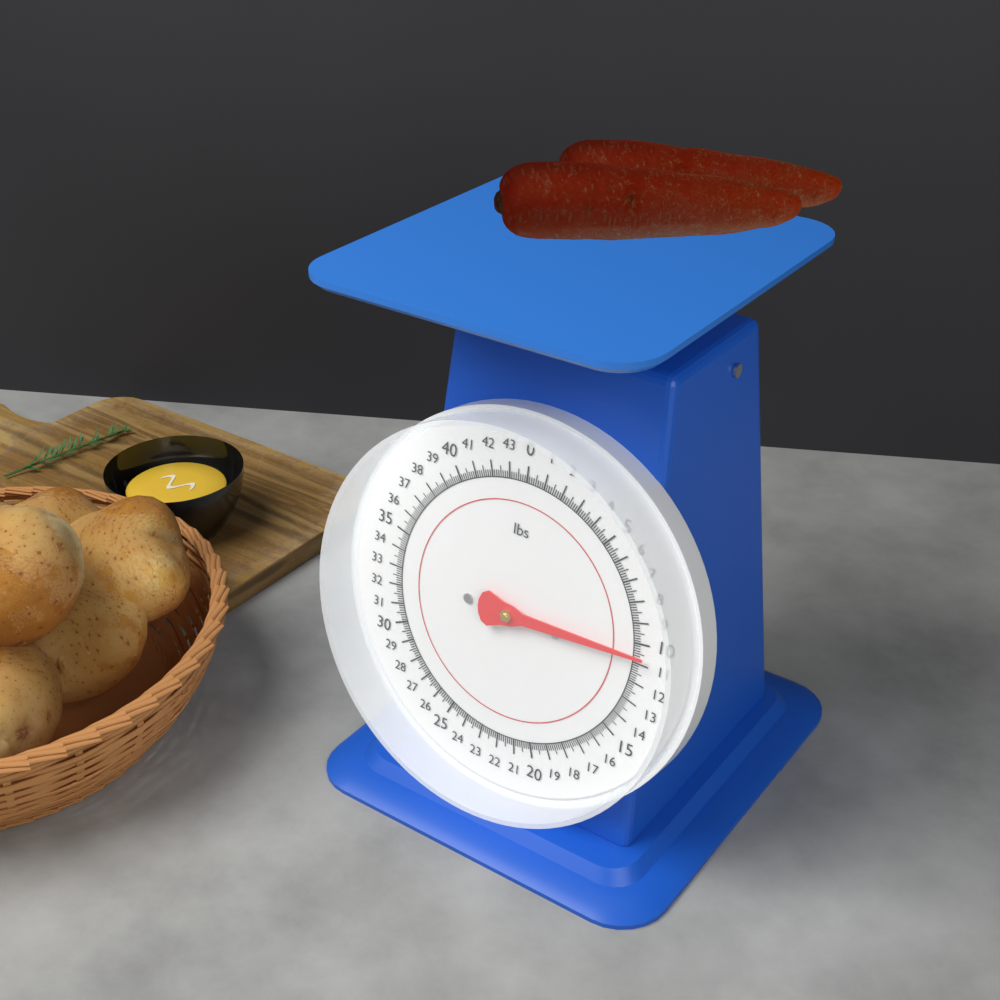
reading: 10.625 lbs
